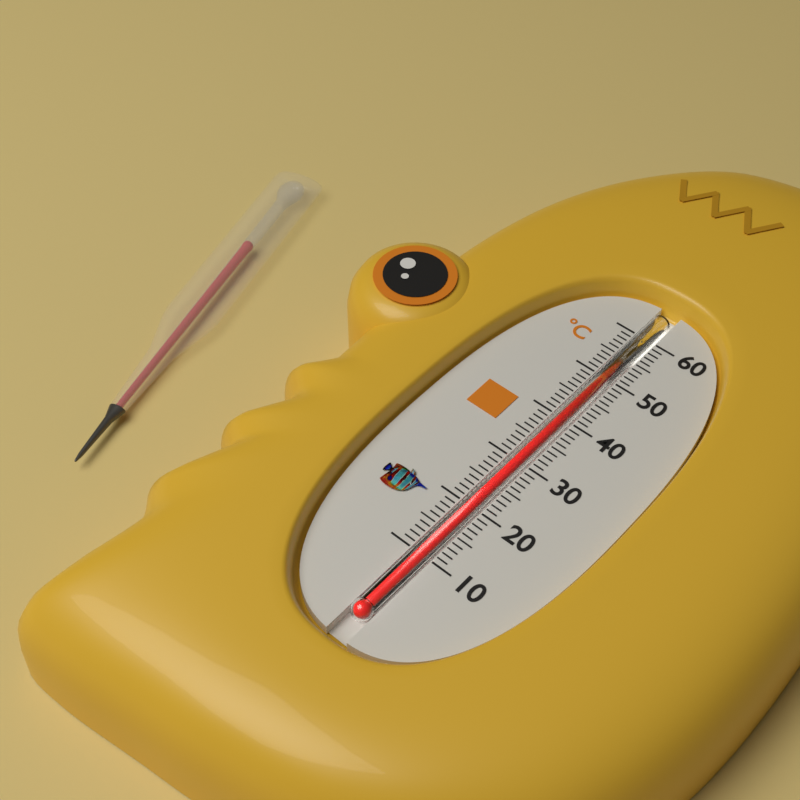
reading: 55 °C
